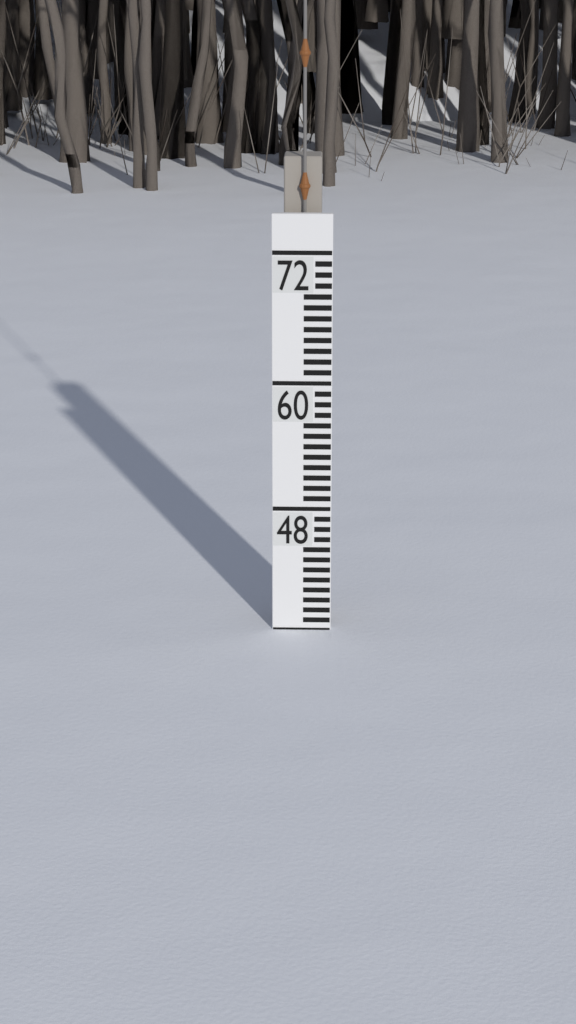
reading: 36 (no unit)
